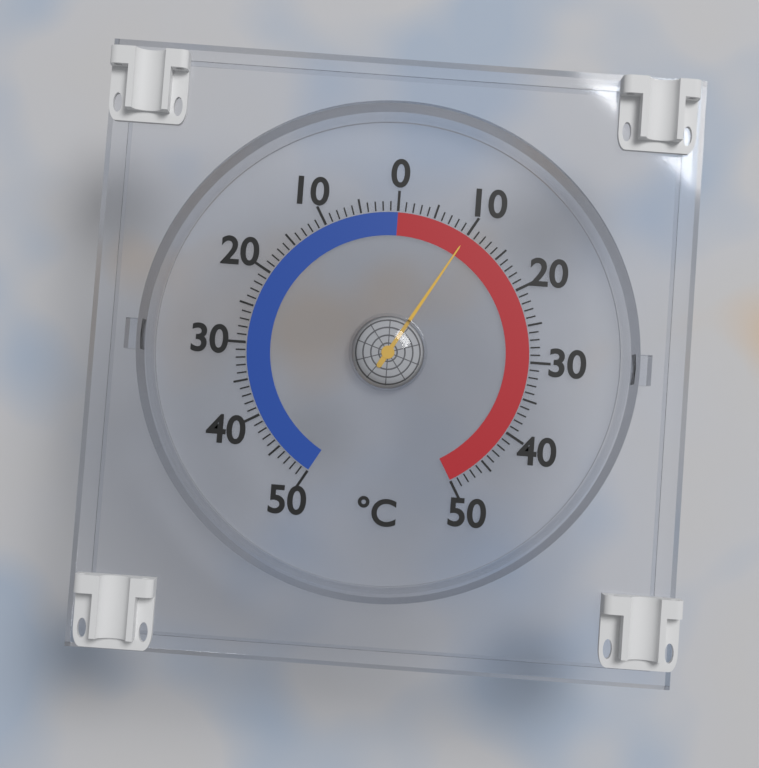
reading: 10 °C
